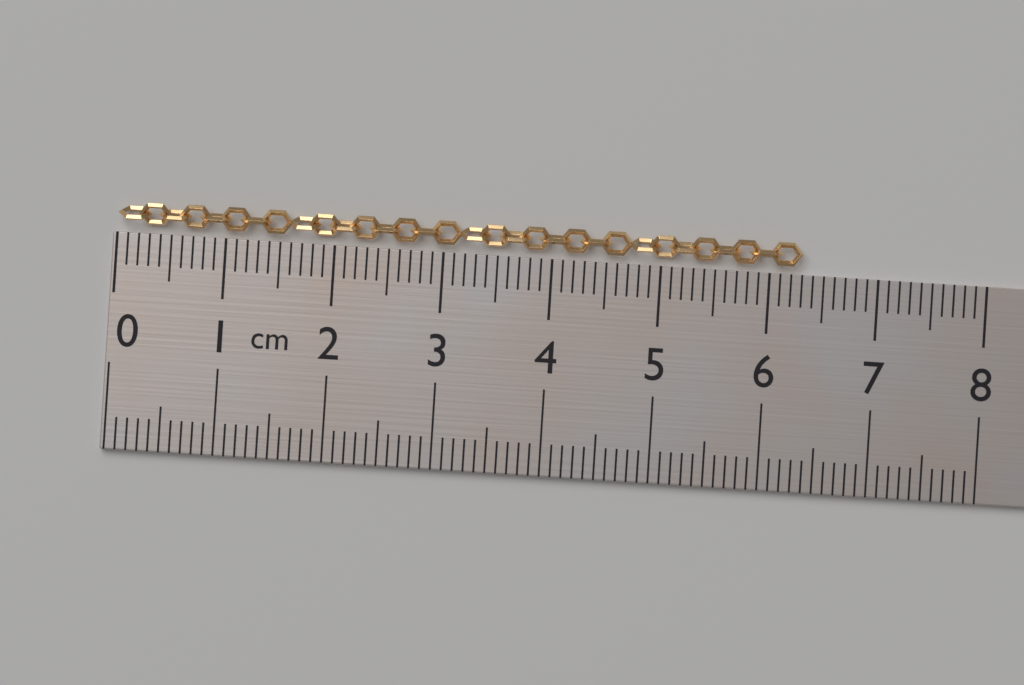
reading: 6.3 cm
